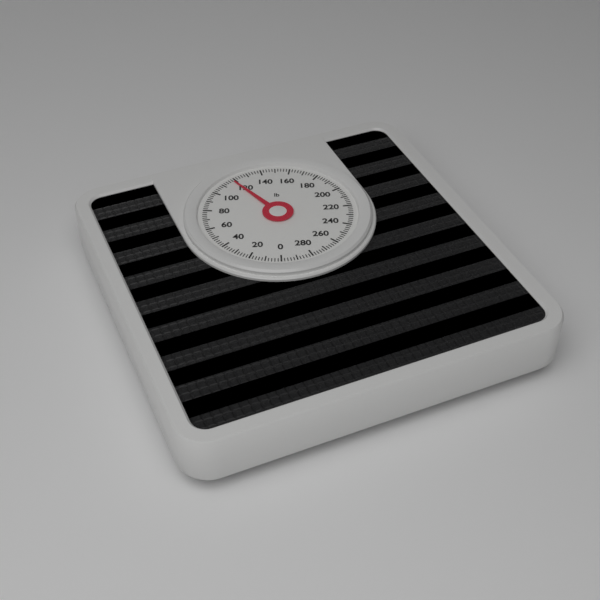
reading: 118 lb
